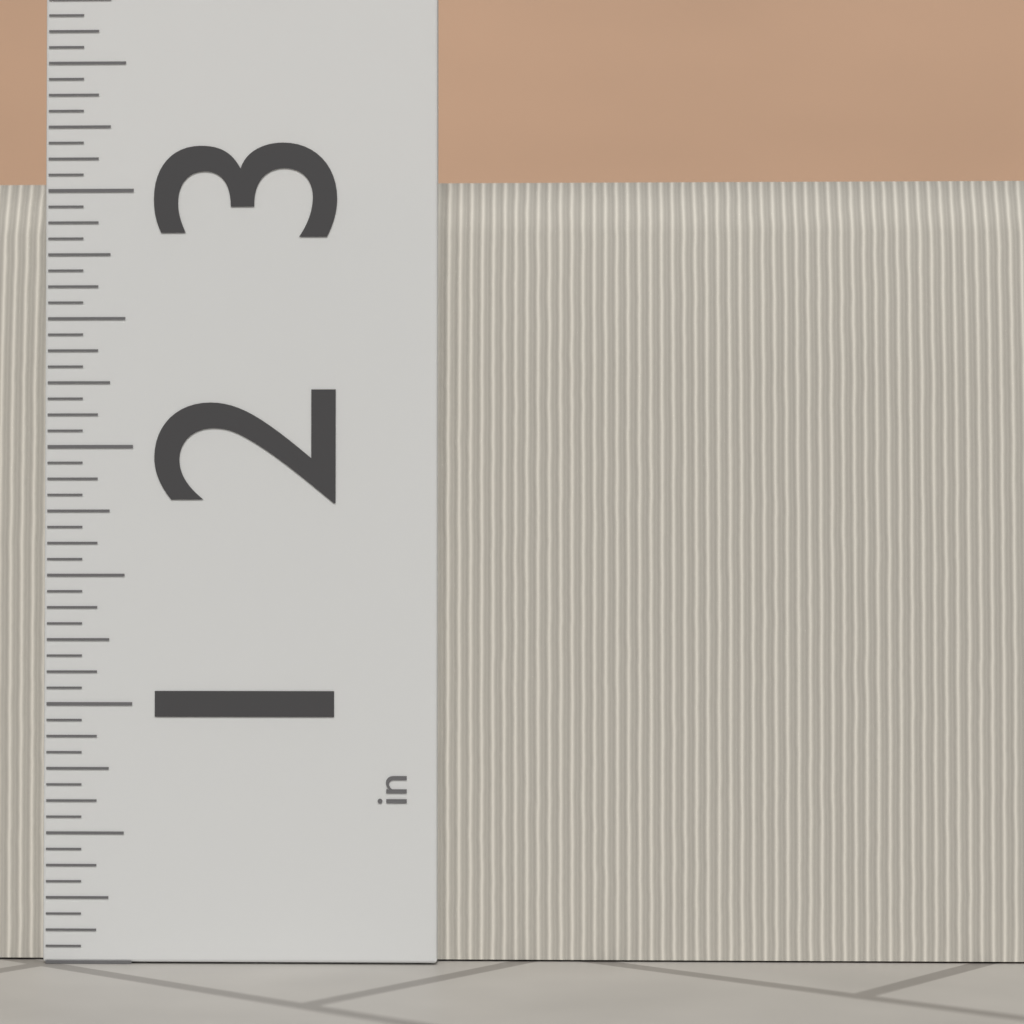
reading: 3.0625 in
